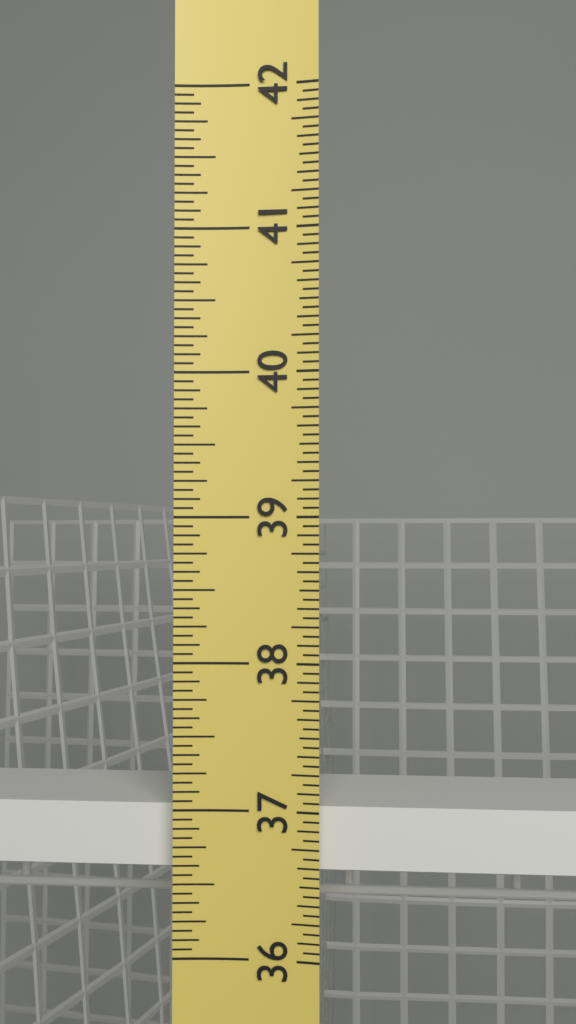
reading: 37.0000 in
